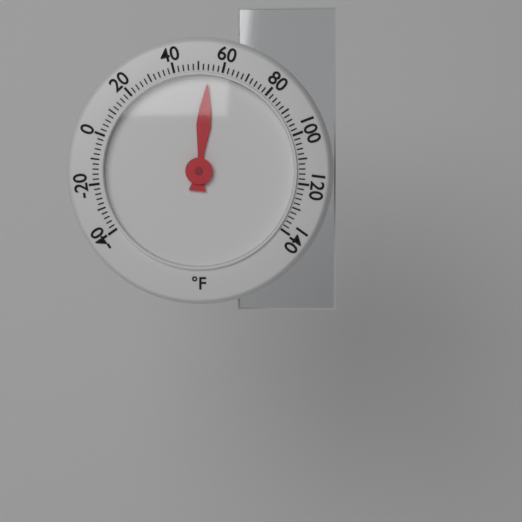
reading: 54 °F
